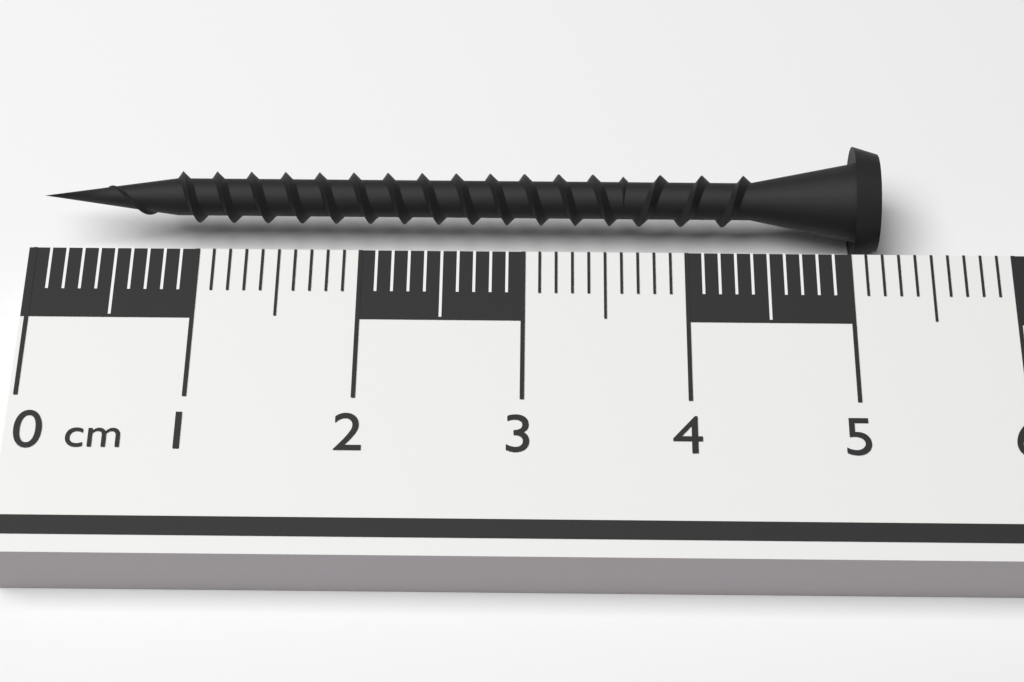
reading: 5.2 cm
